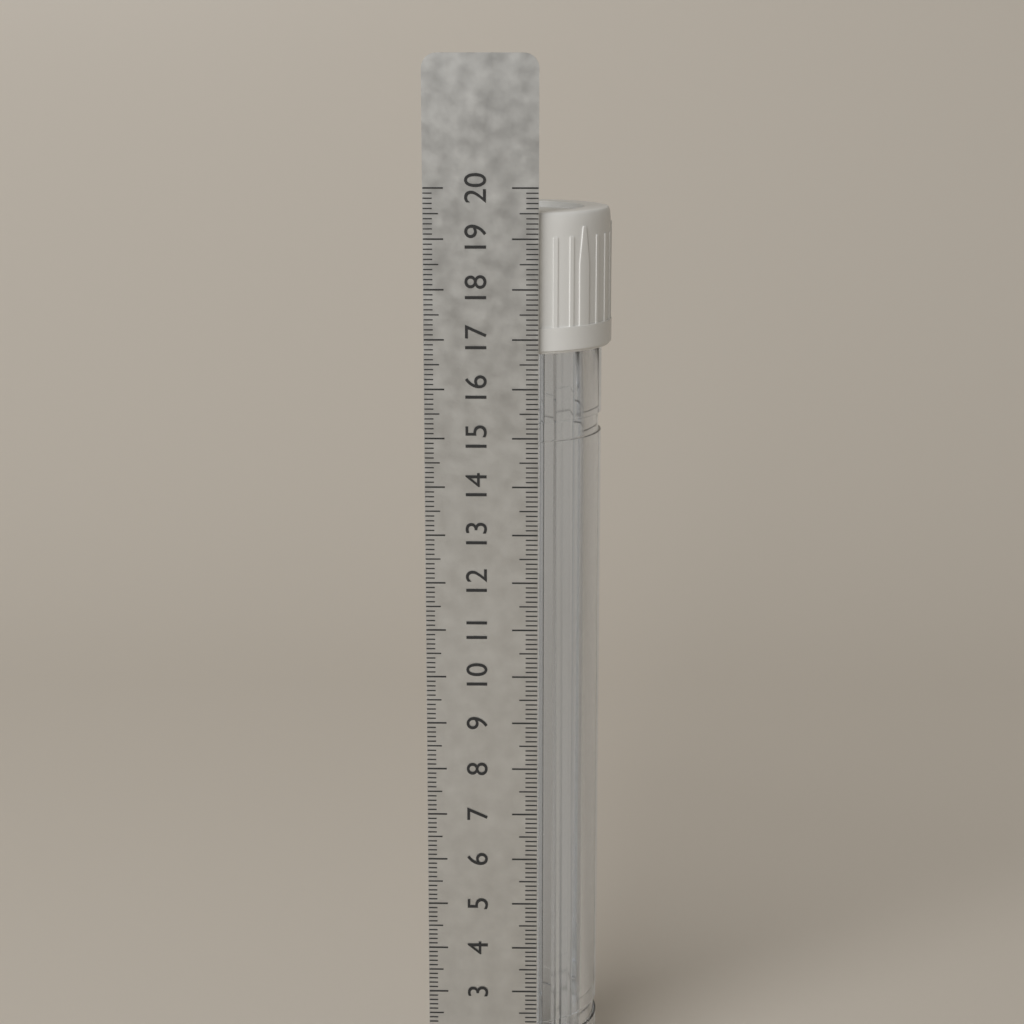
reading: 19.5 cm
